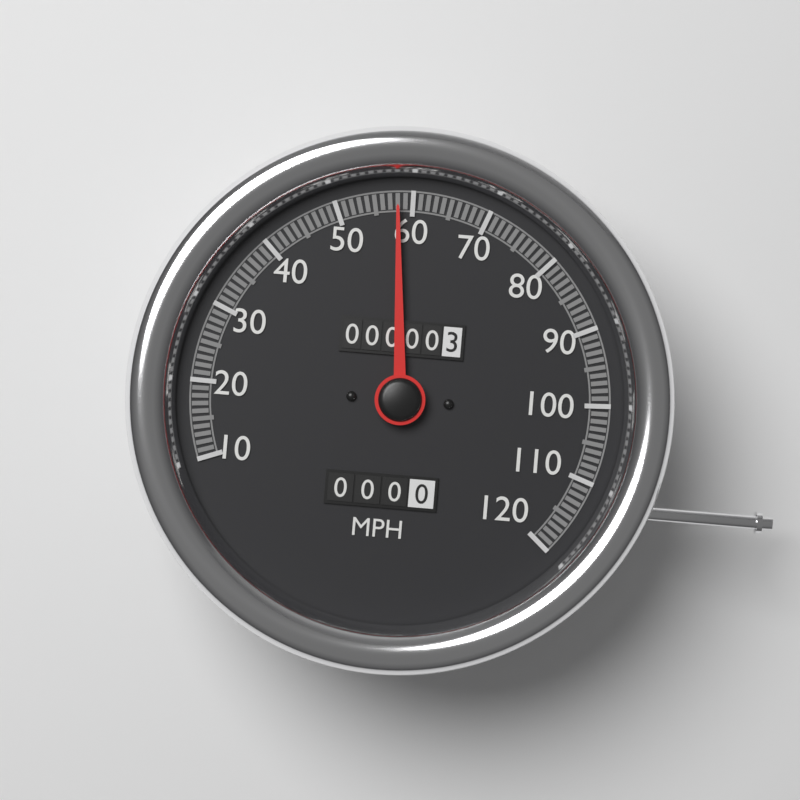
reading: 58 MPH
